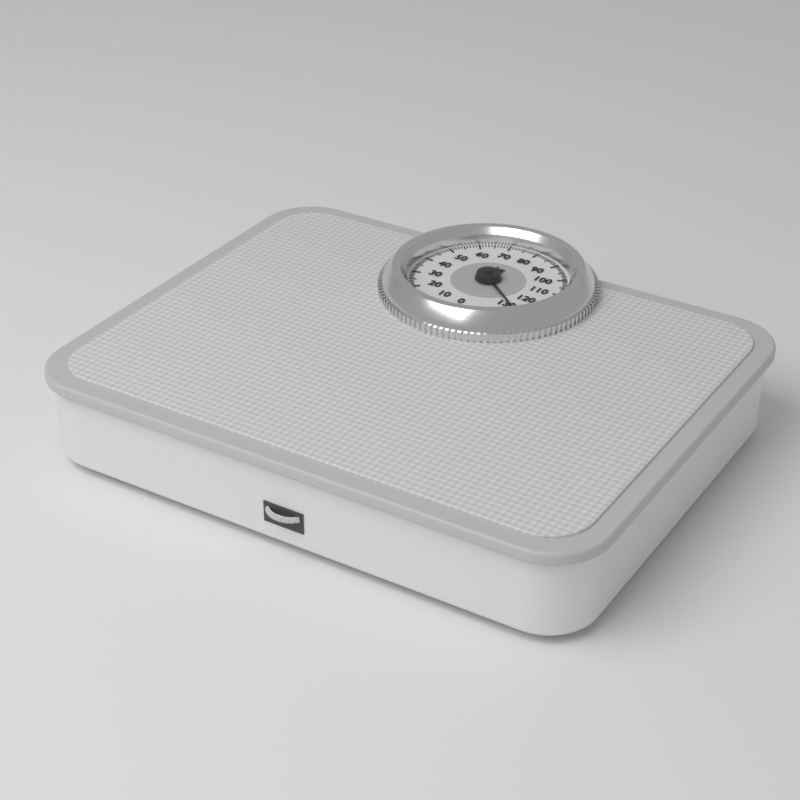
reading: 129 kg
